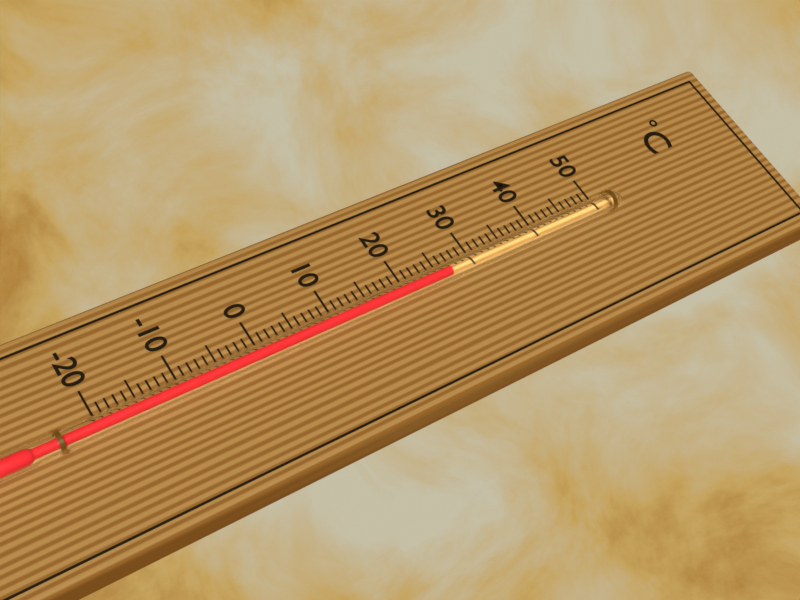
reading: 26 °C
